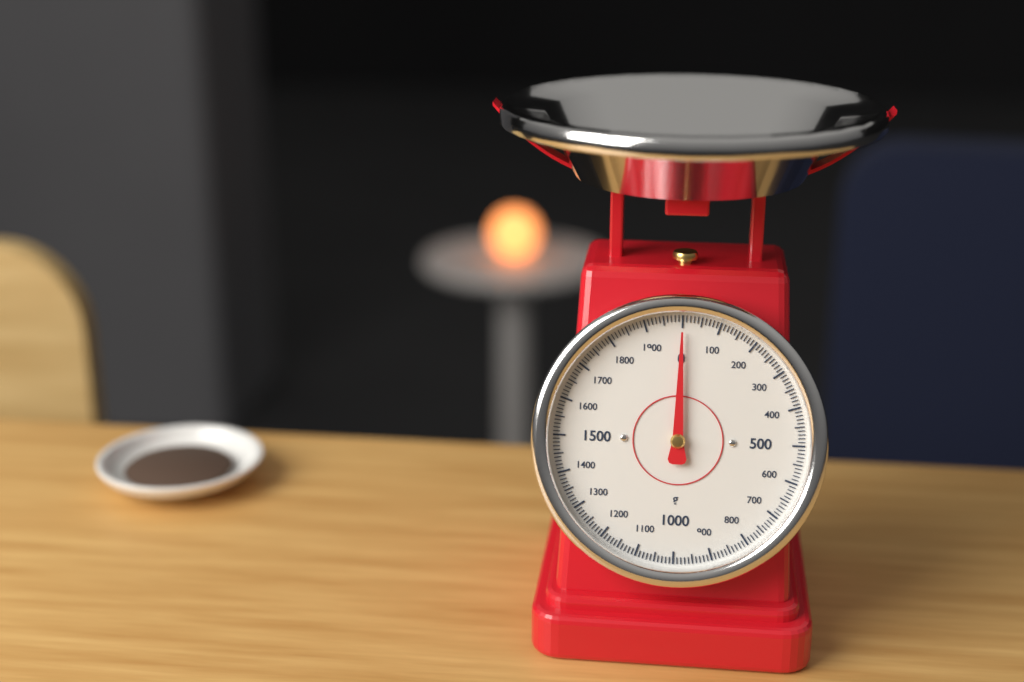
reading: 0 g
